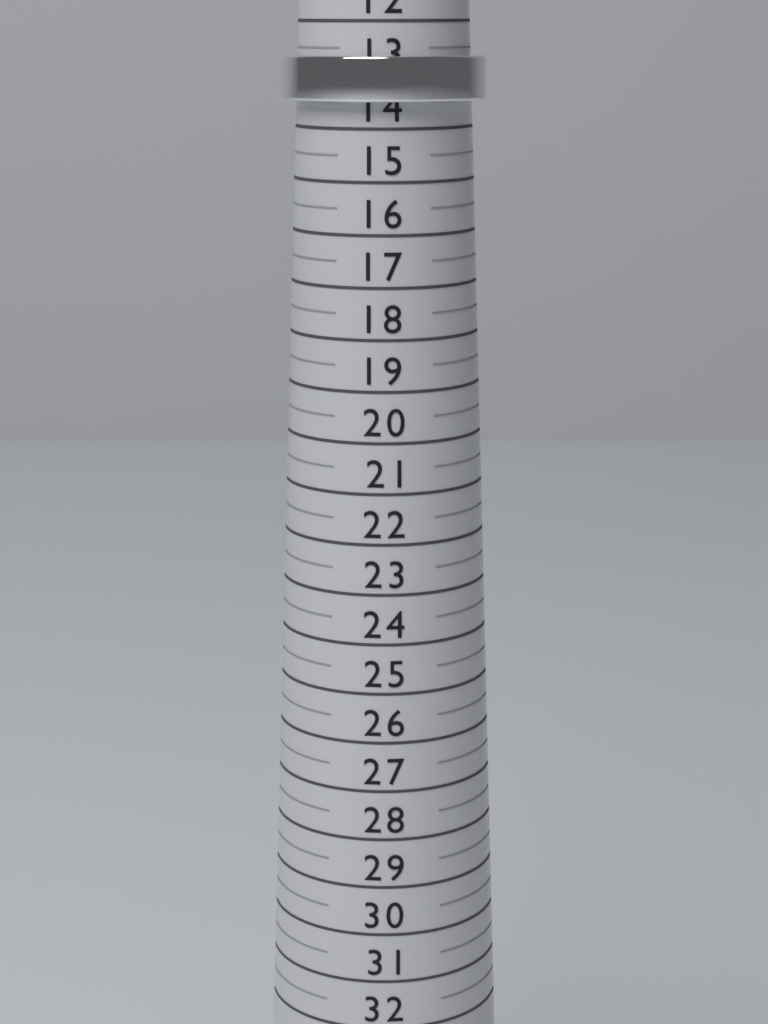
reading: 13.5 (no unit)
